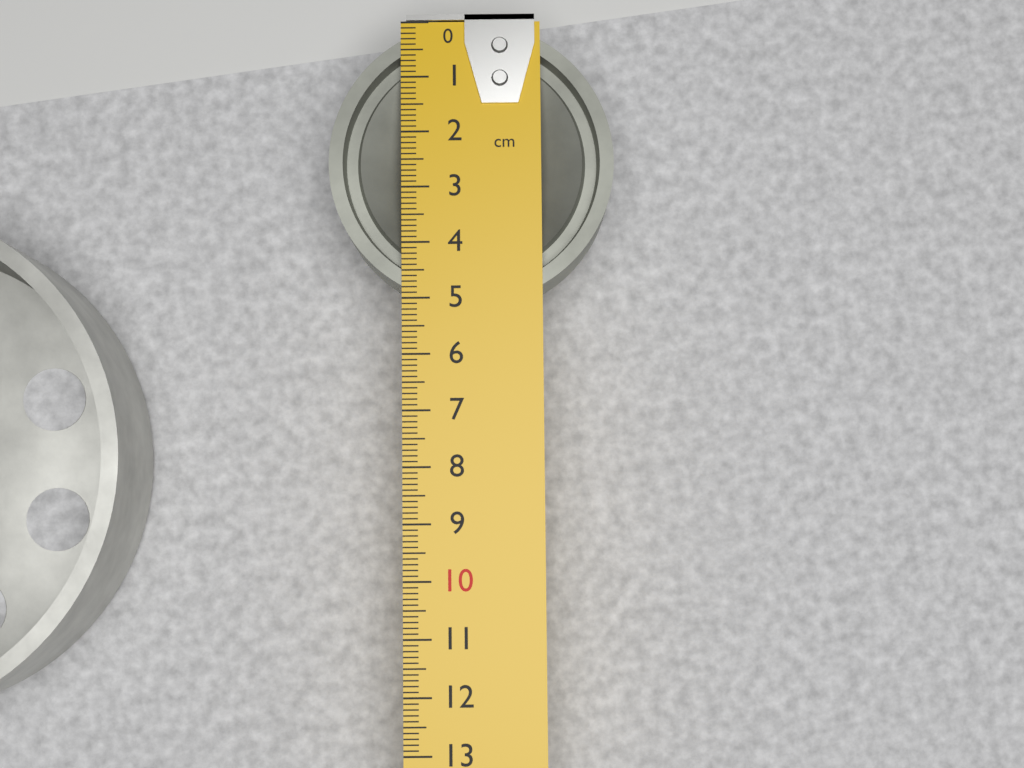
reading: 5.1 cm
